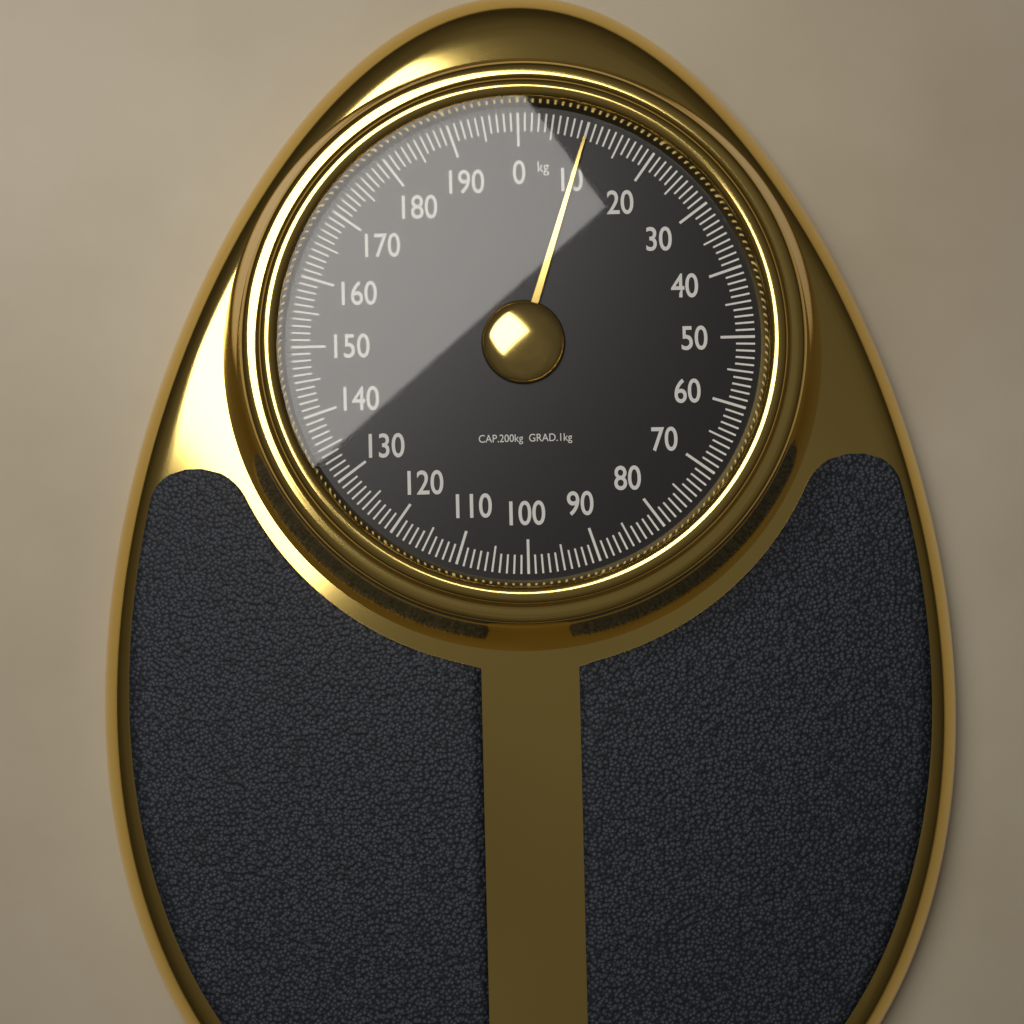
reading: 10 kg
